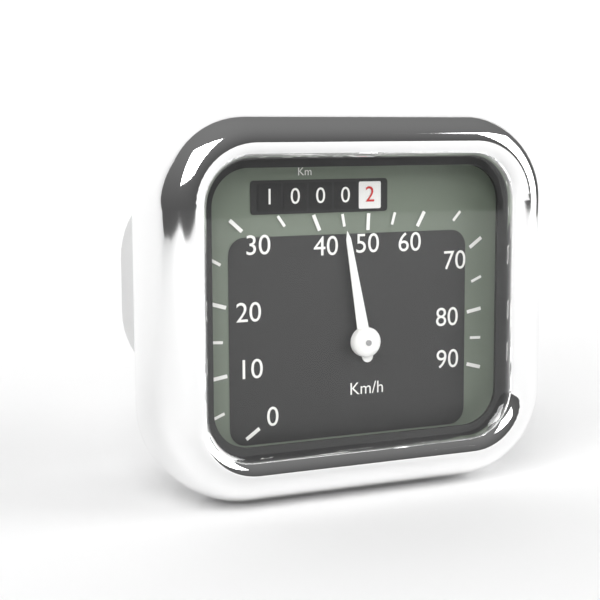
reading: 45 km/h
